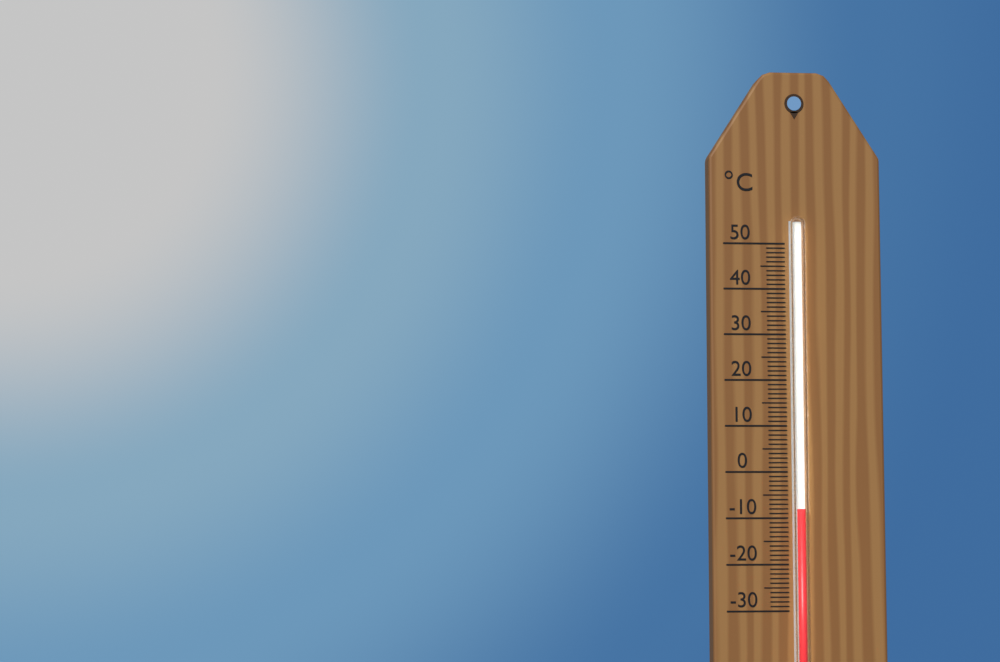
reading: -8 °C
